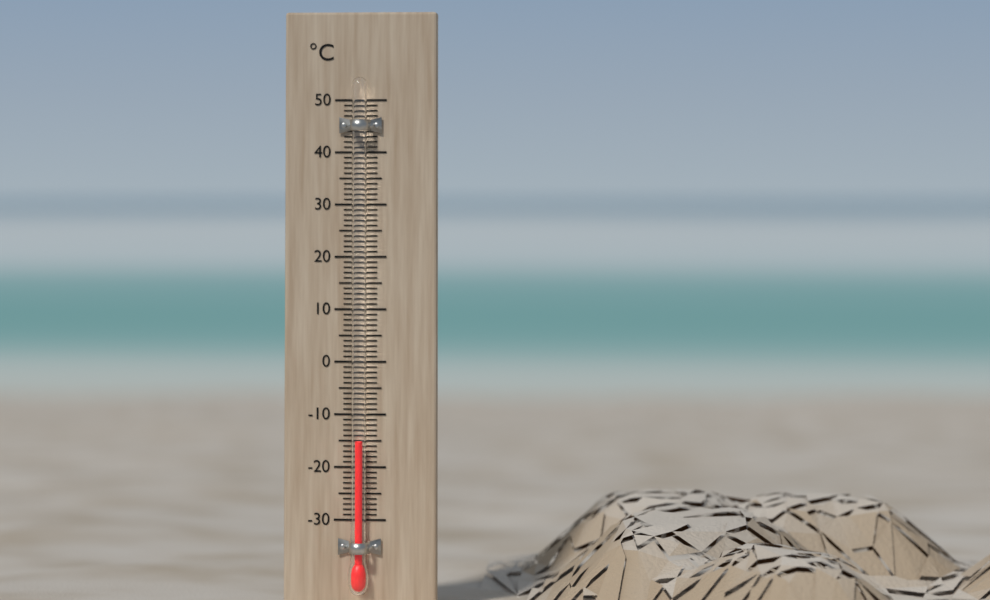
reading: -15 °C
